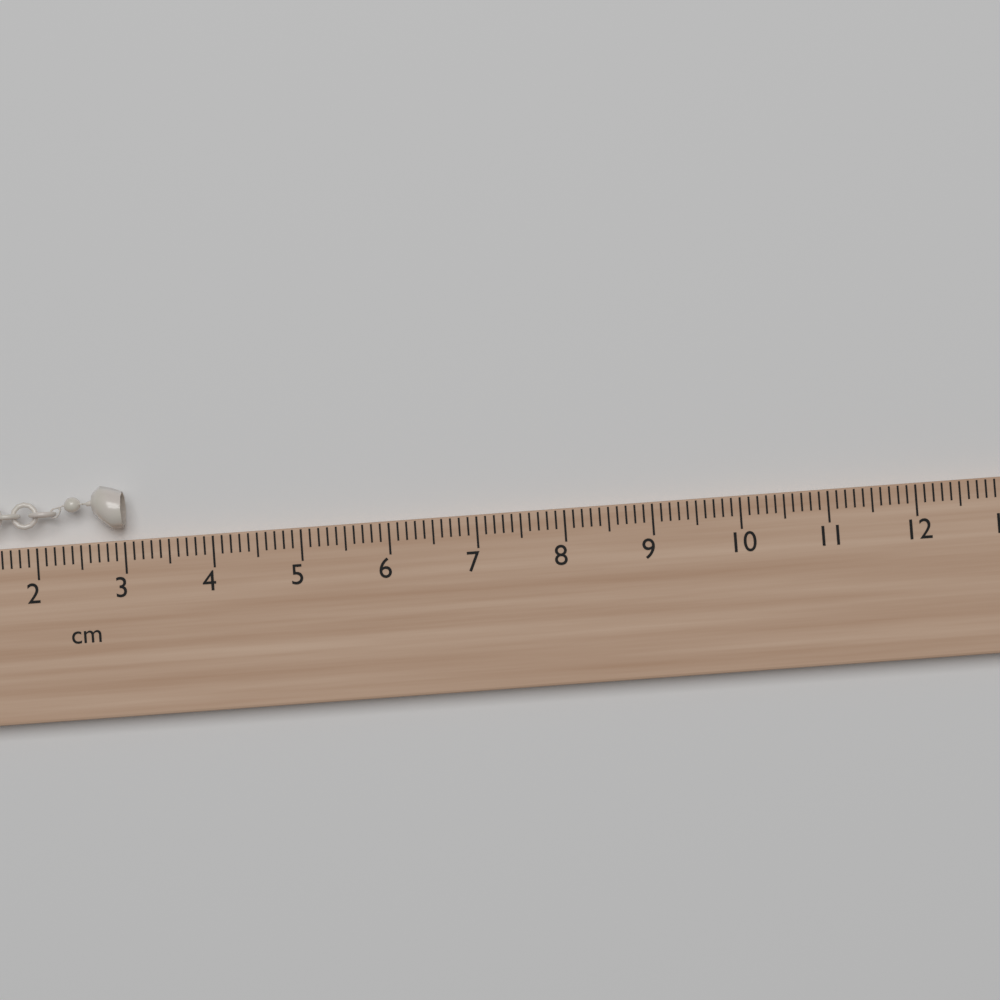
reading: 3.0 cm
